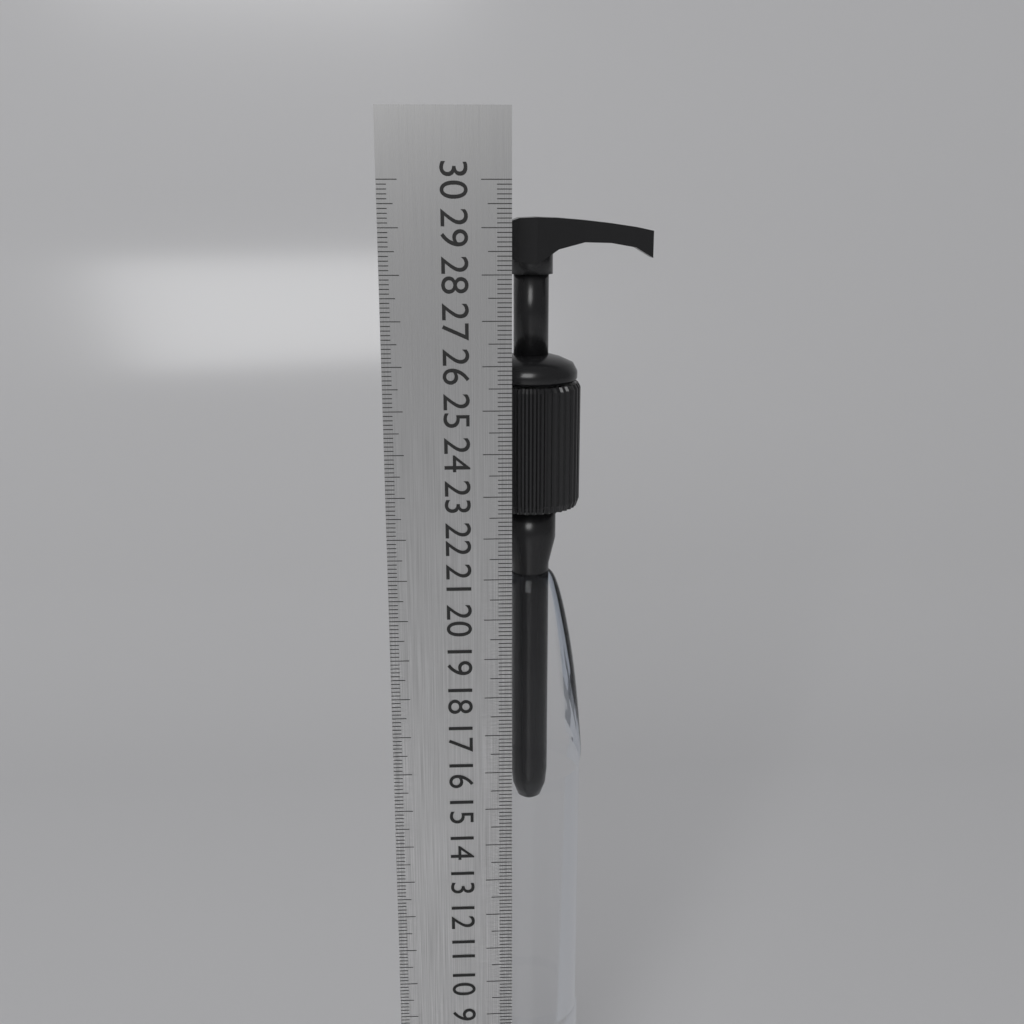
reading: 29.2 cm
